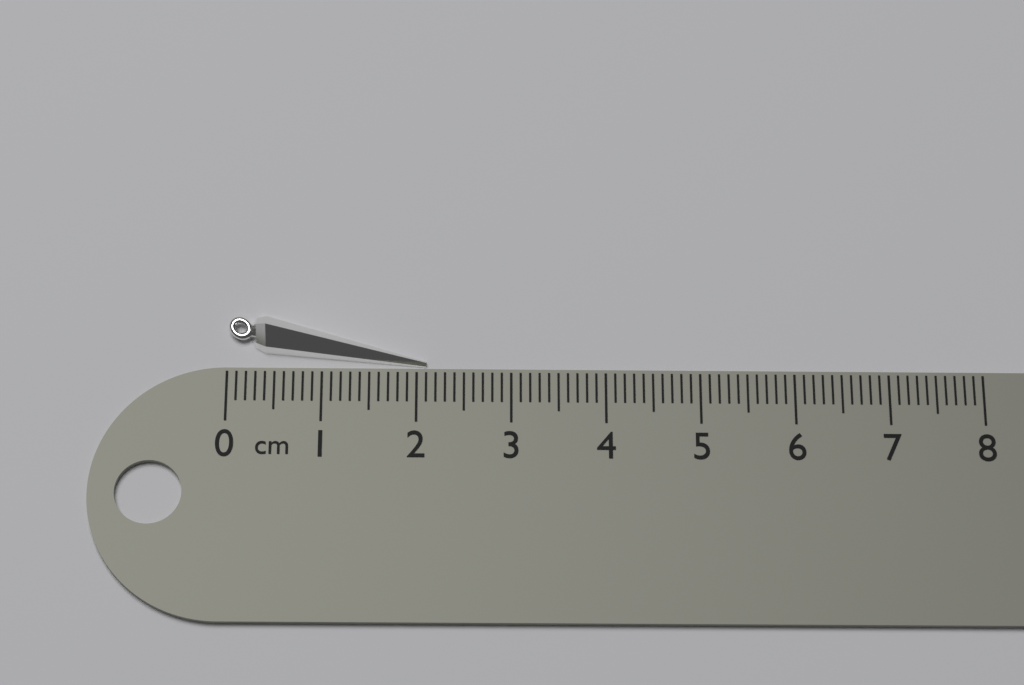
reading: 2.1 cm
